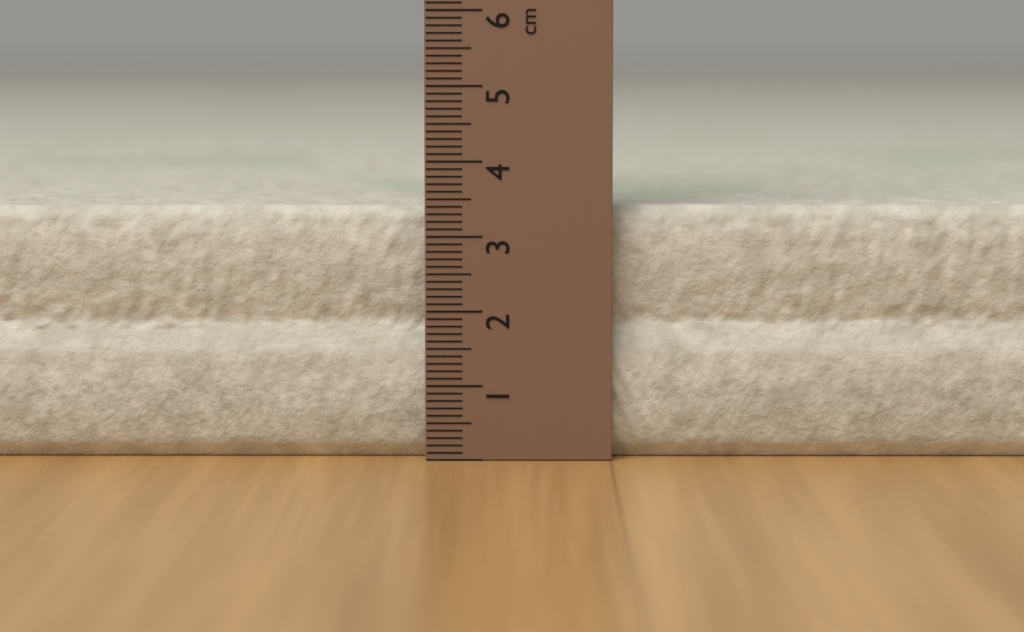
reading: 3.4 cm
